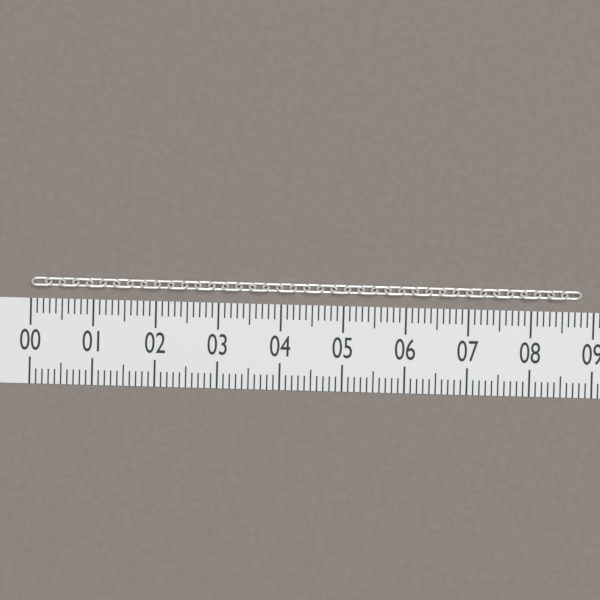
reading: 8.8 (no unit)
